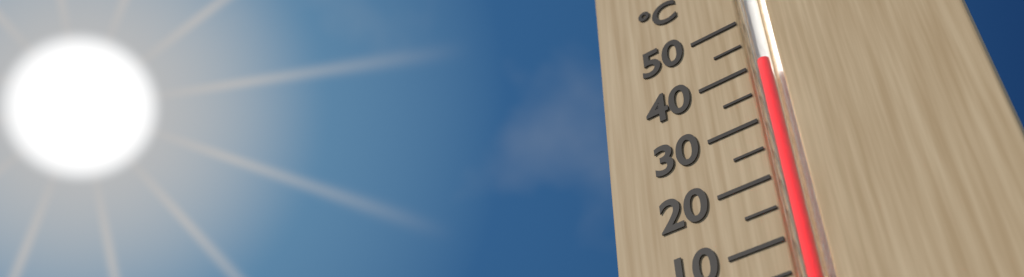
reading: 40 °C
